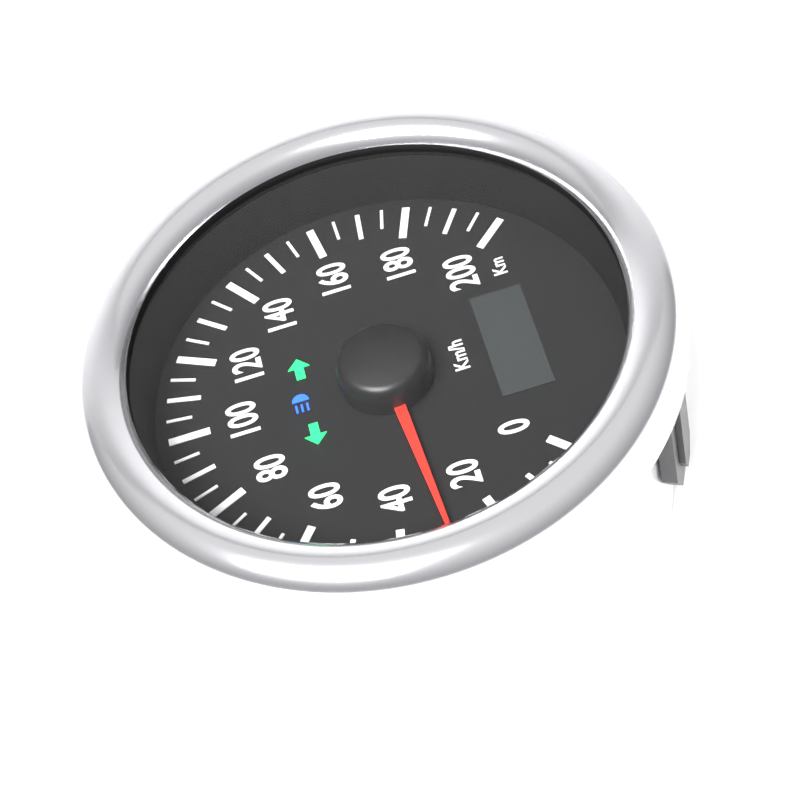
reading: 30 km/h
